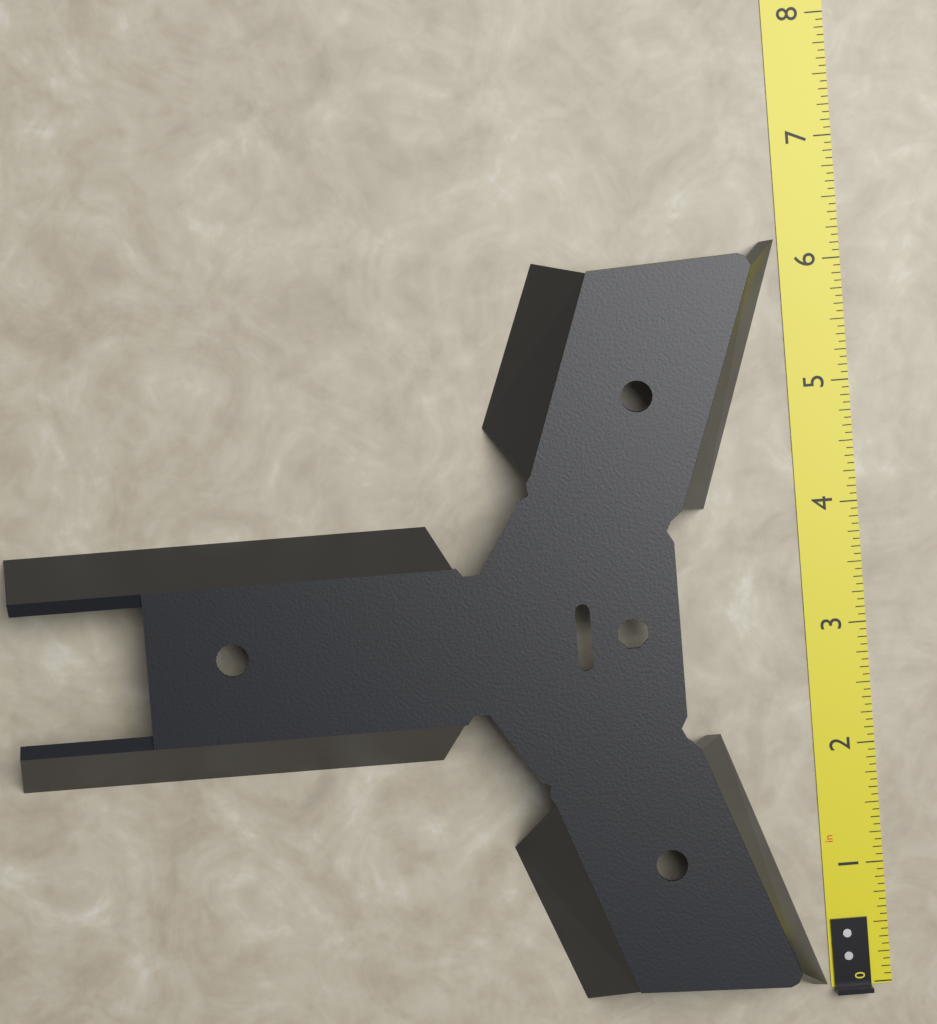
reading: 6.1875 in
